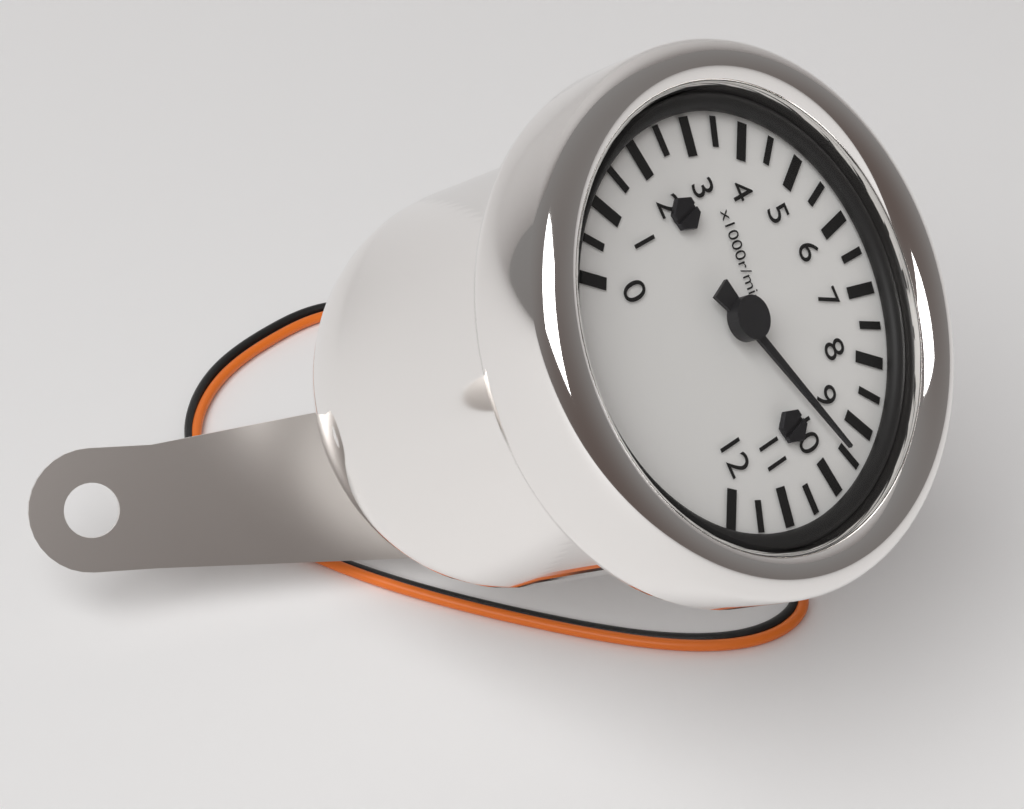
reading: 9500 r/min
